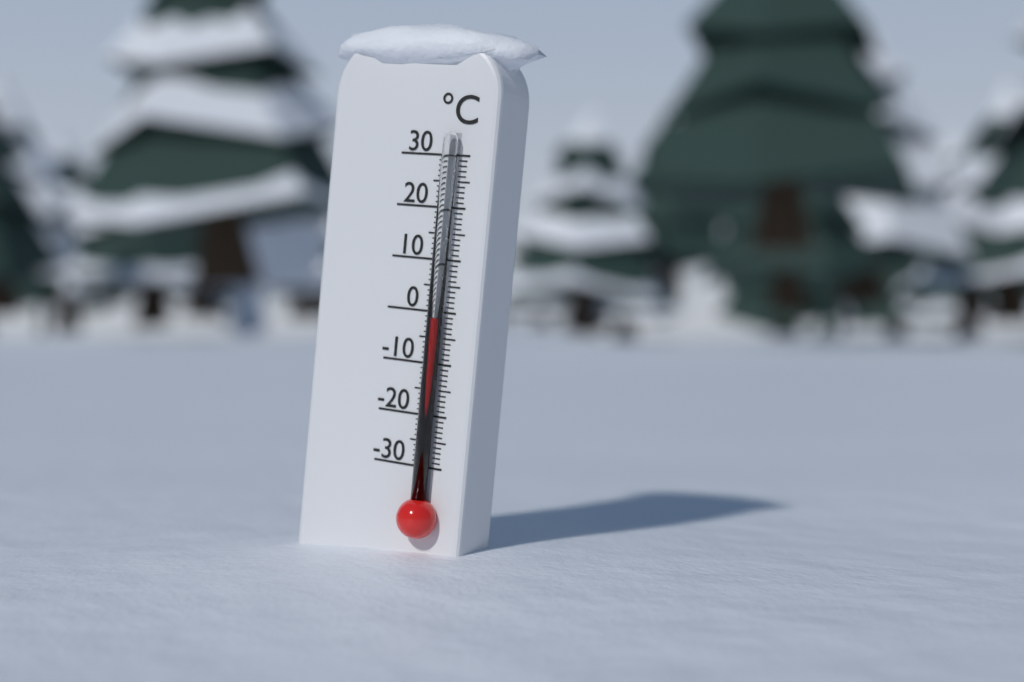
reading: -1 °C
